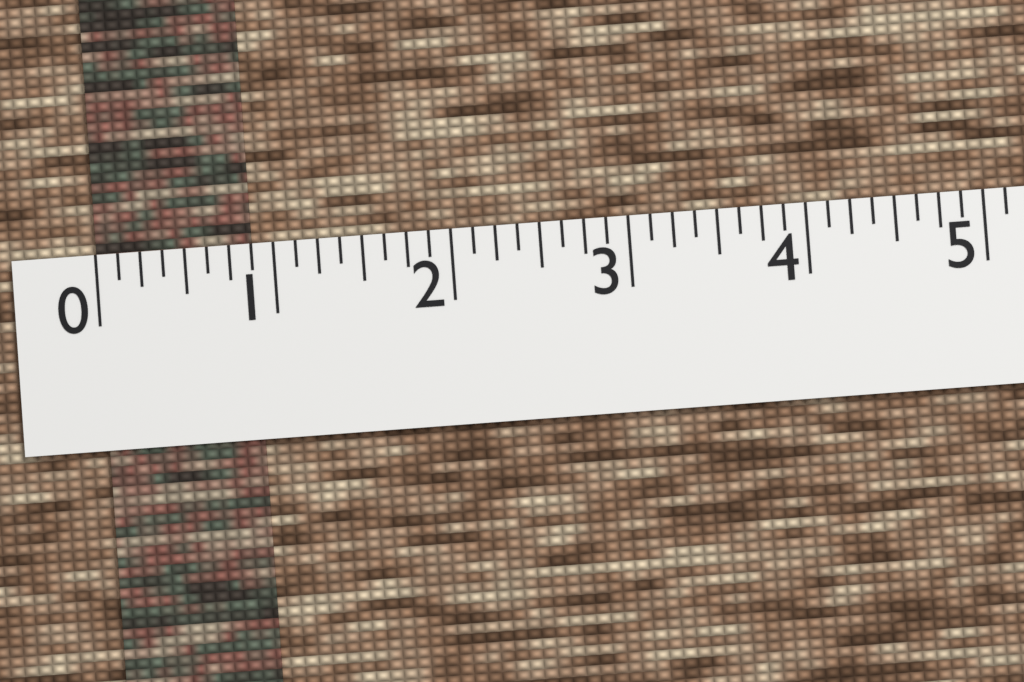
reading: 0.875 (no unit)
